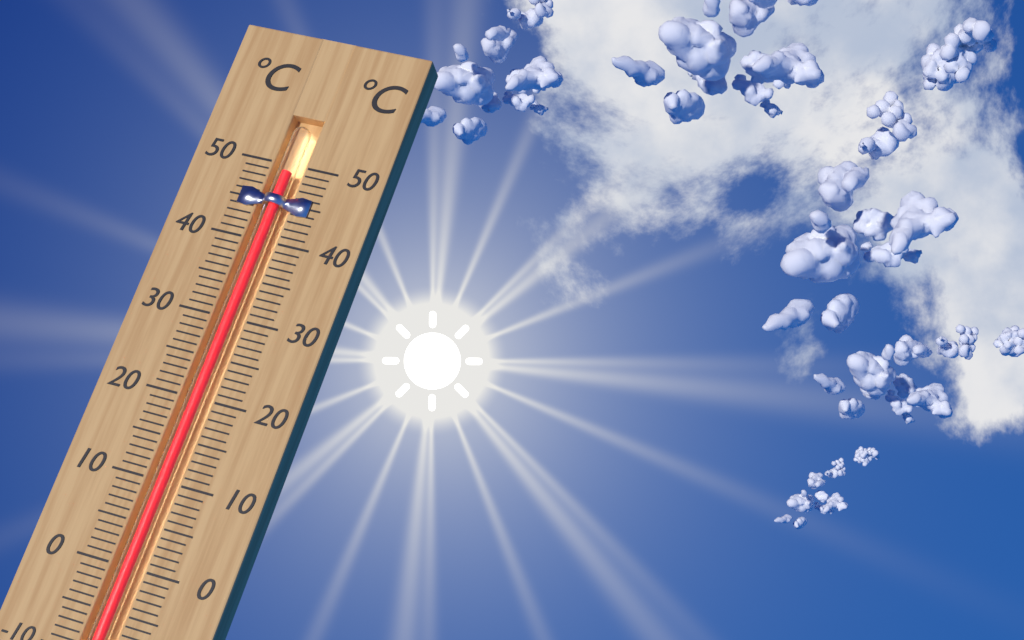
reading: 49 °C
